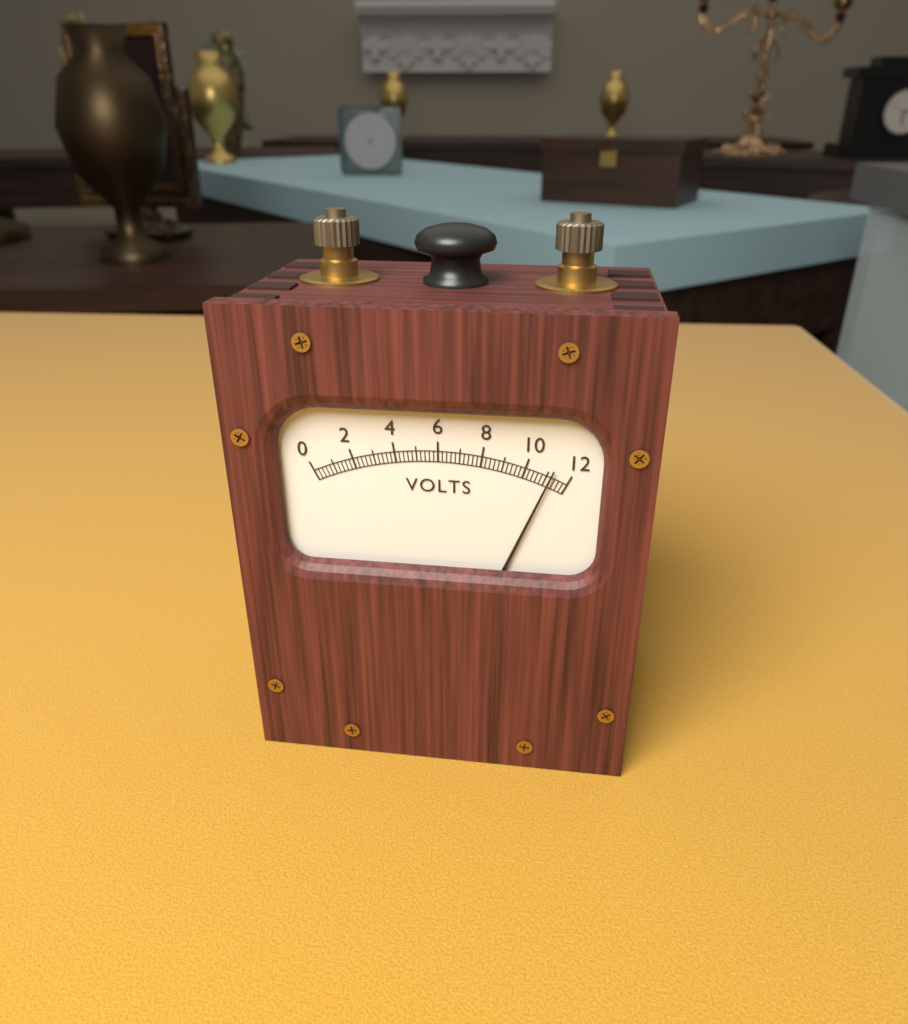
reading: 11.2 V
